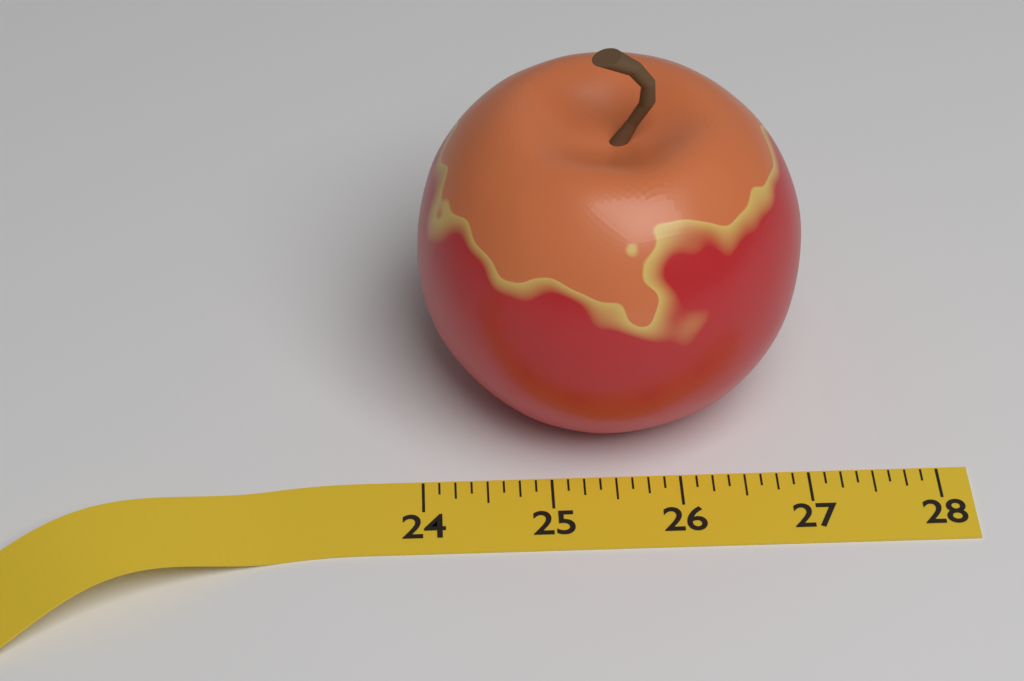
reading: 27.000 (no unit)
